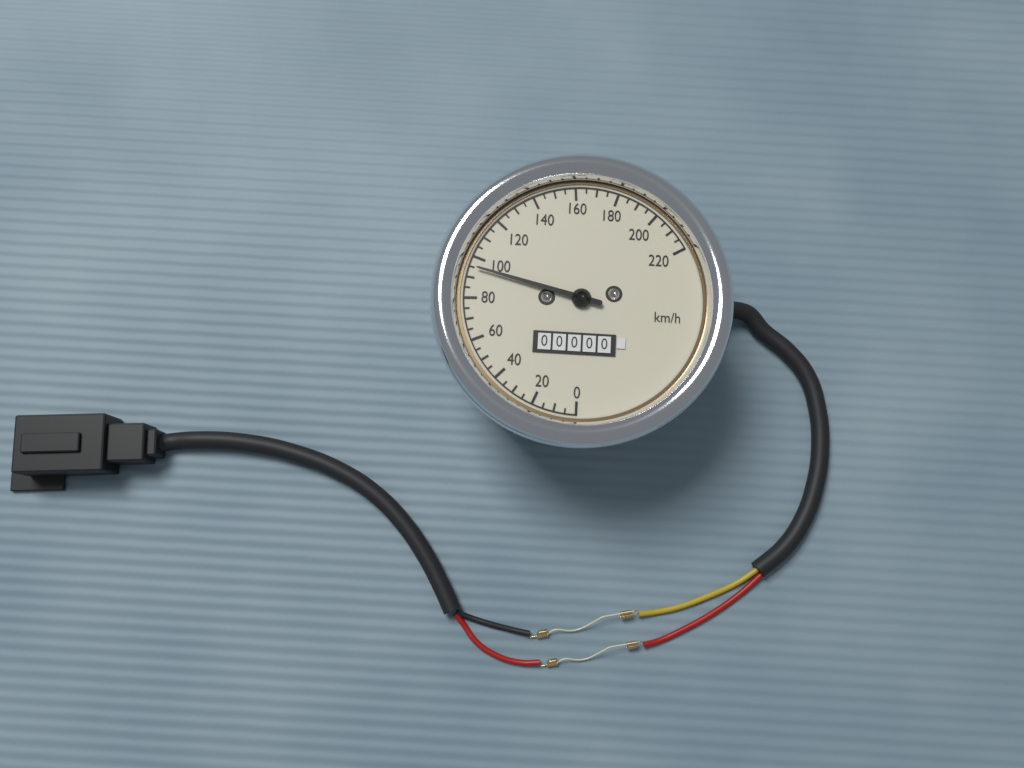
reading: 95 km/h
